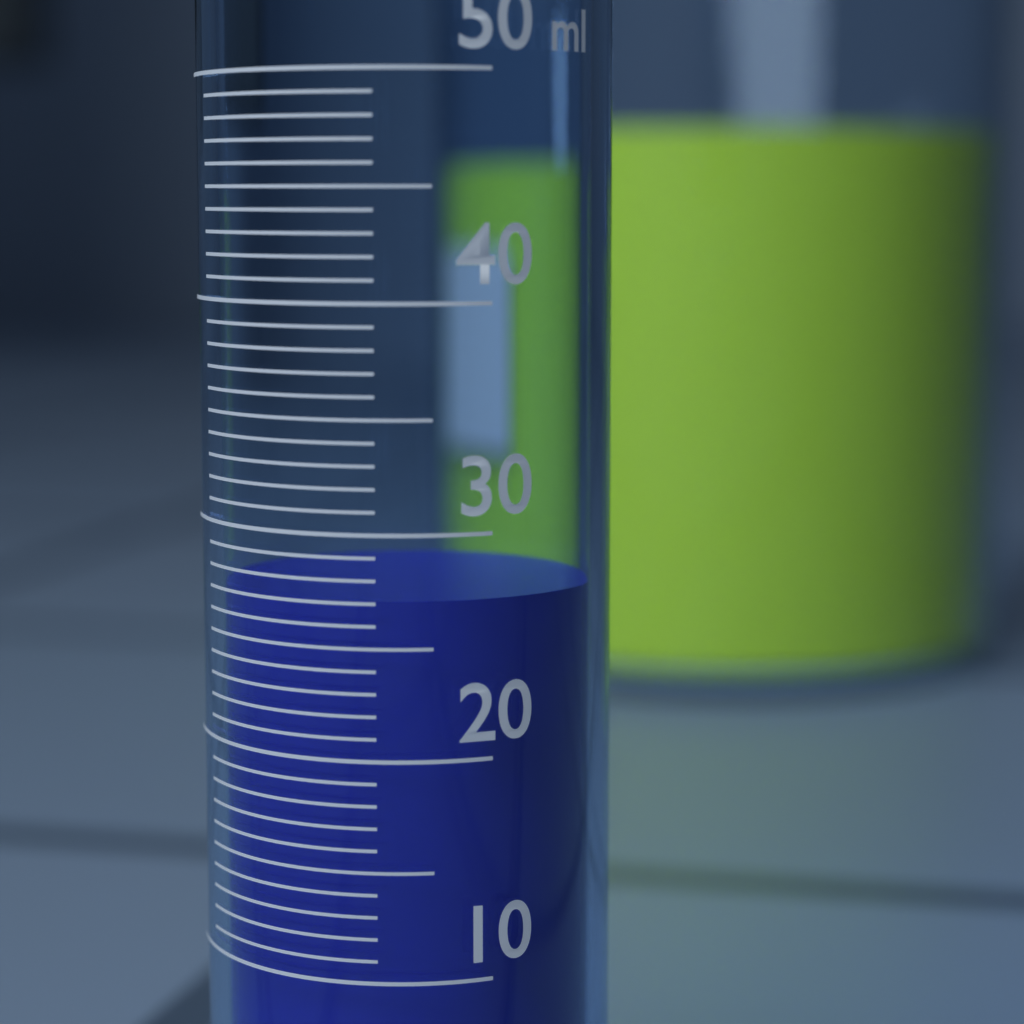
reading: 27 ml
